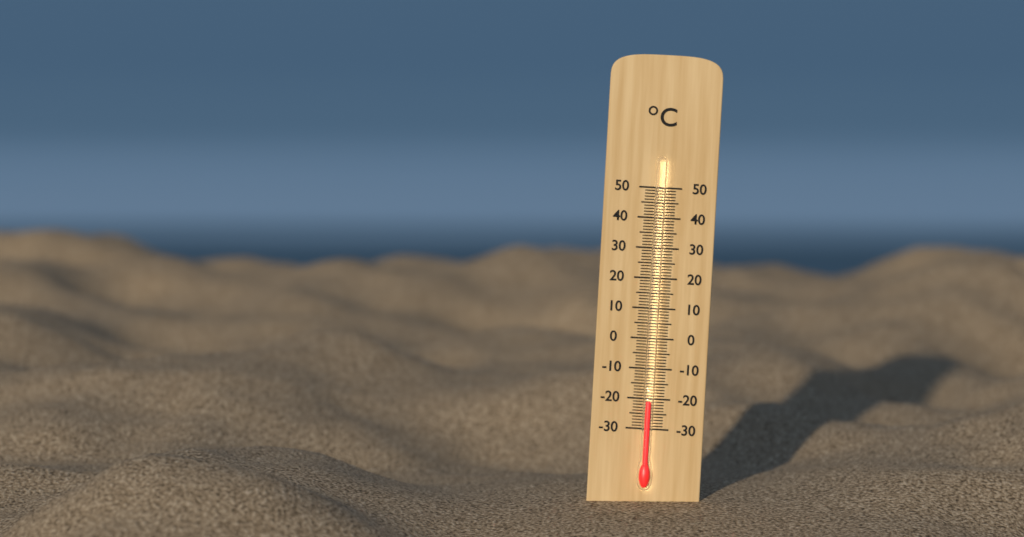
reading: -21 °C
